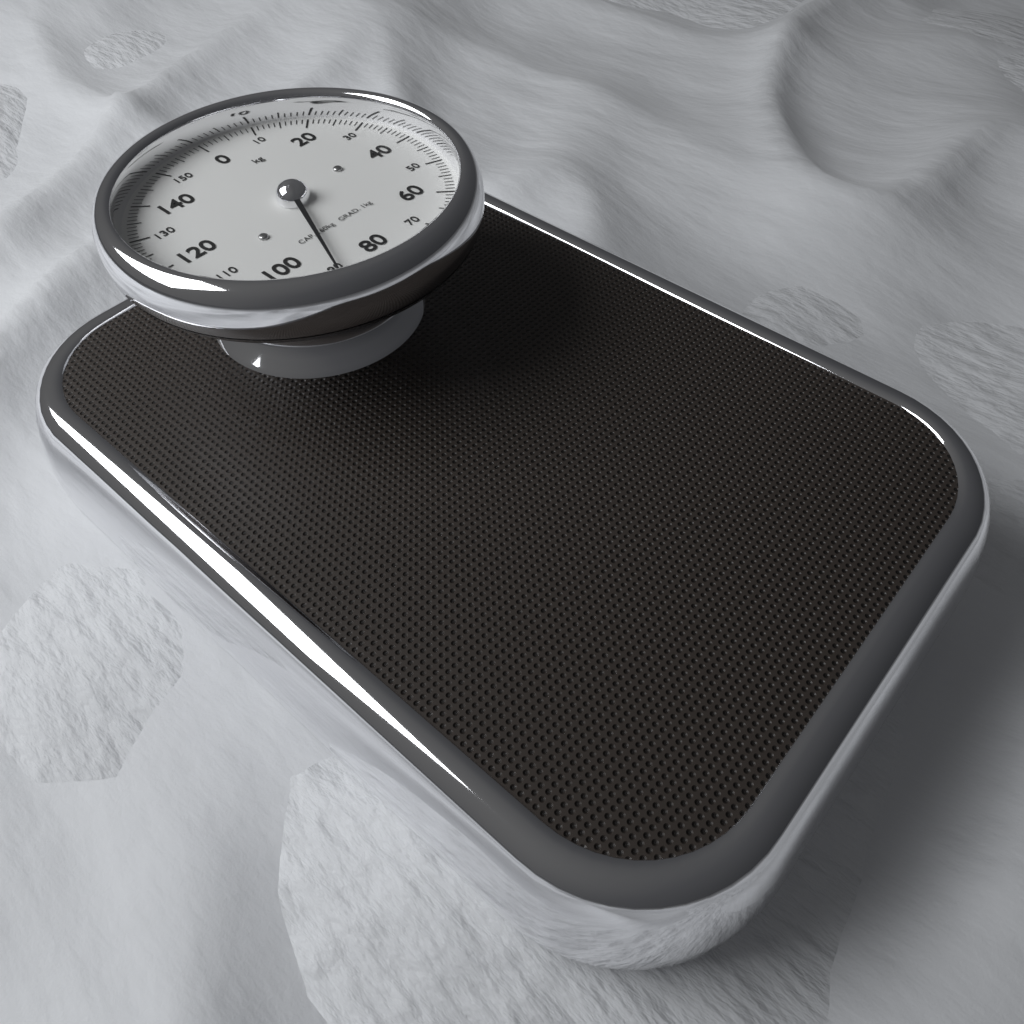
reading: 90 kg
